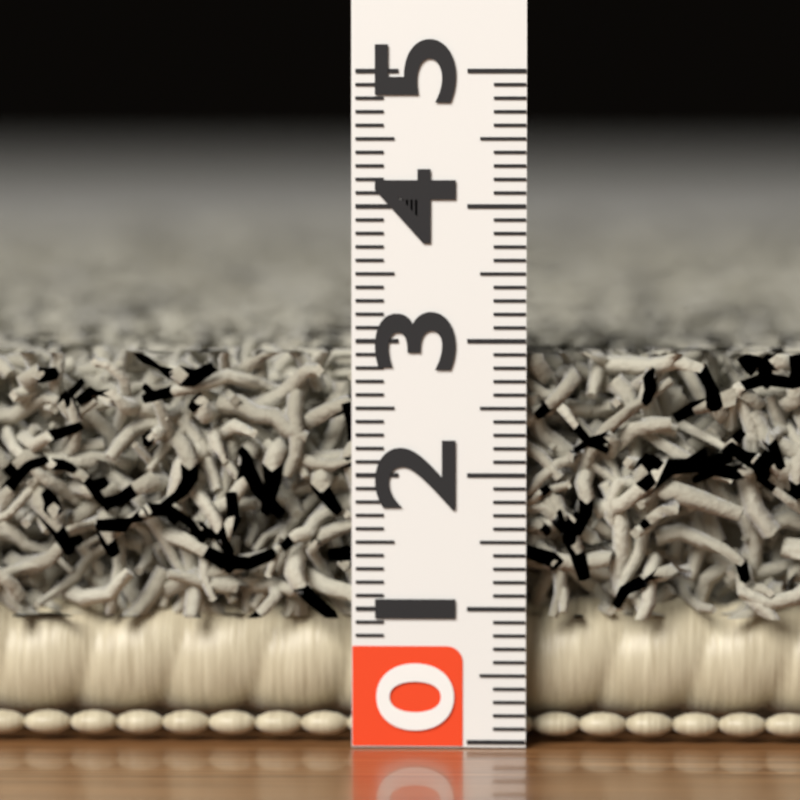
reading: 2.9 (no unit)
